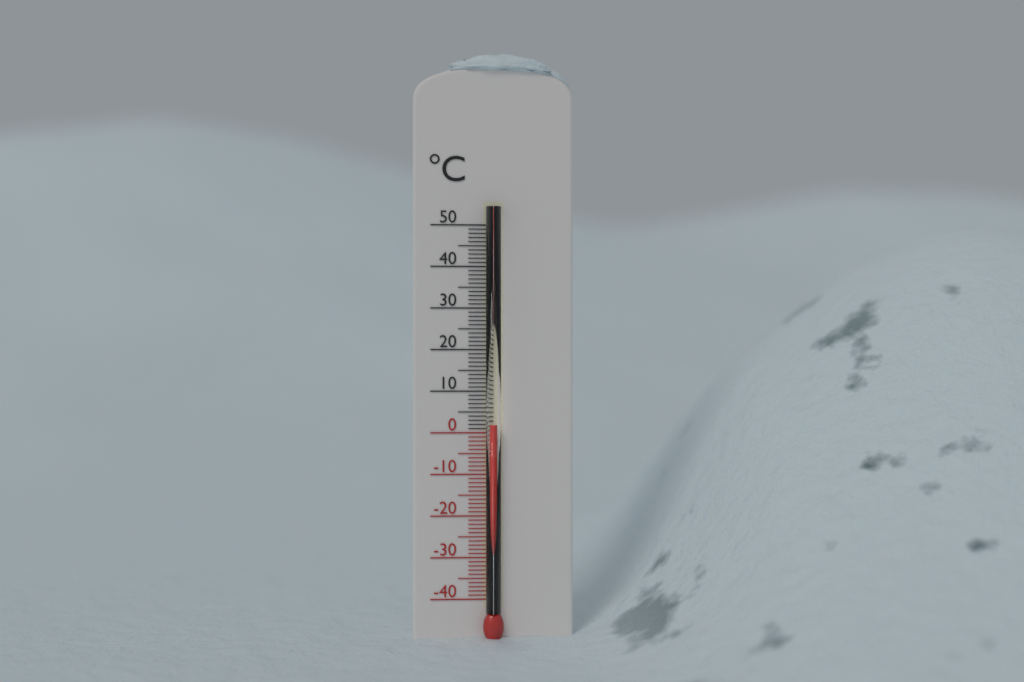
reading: 2 °C
